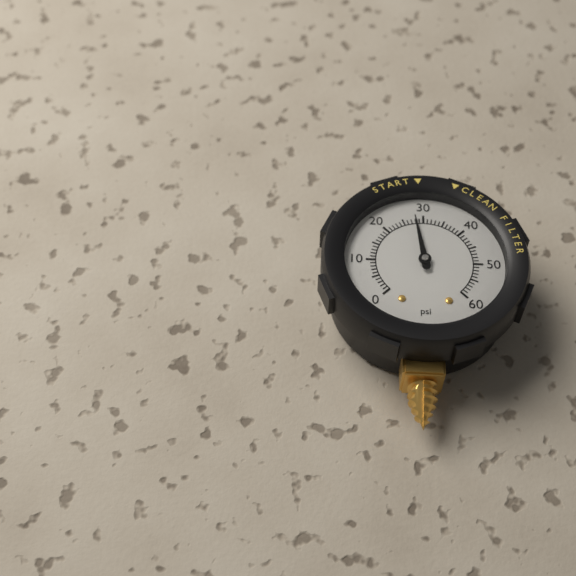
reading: 28 psi
